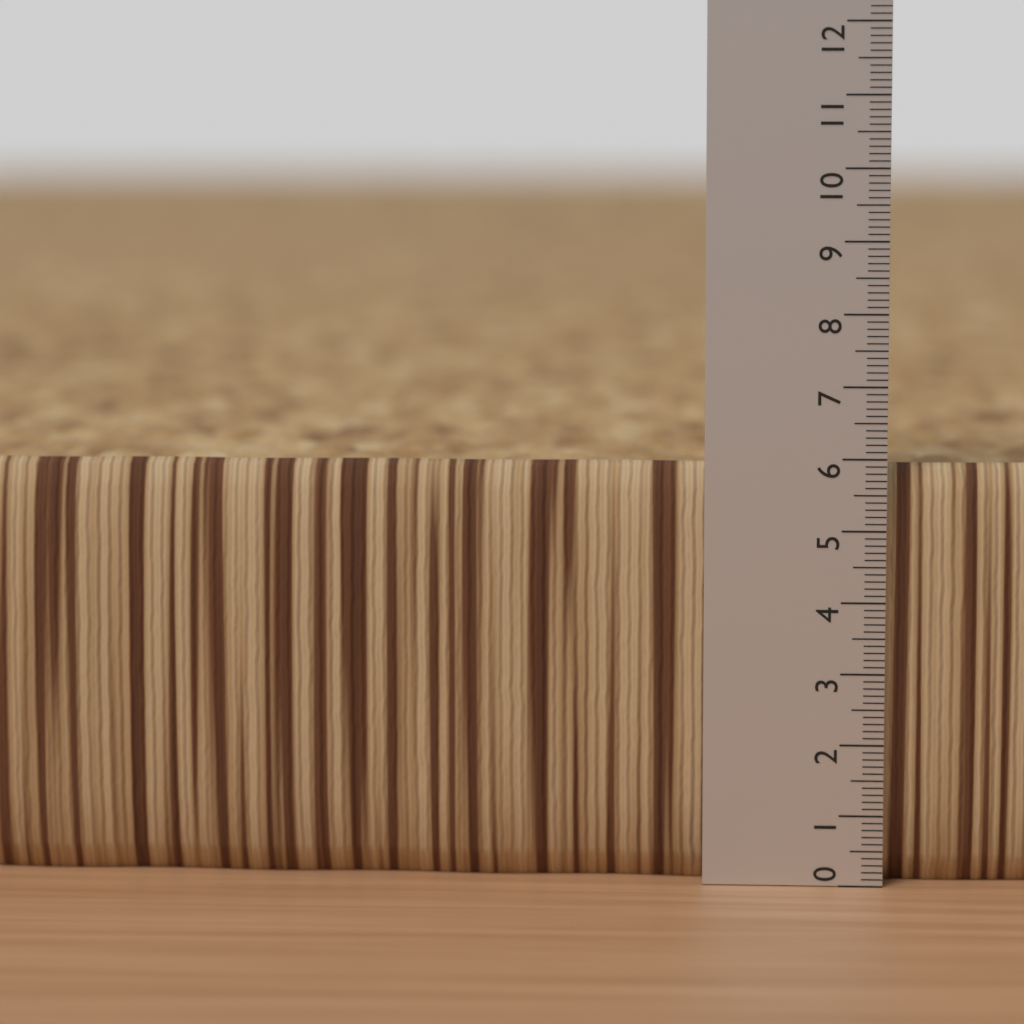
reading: 5.9 (no unit)
